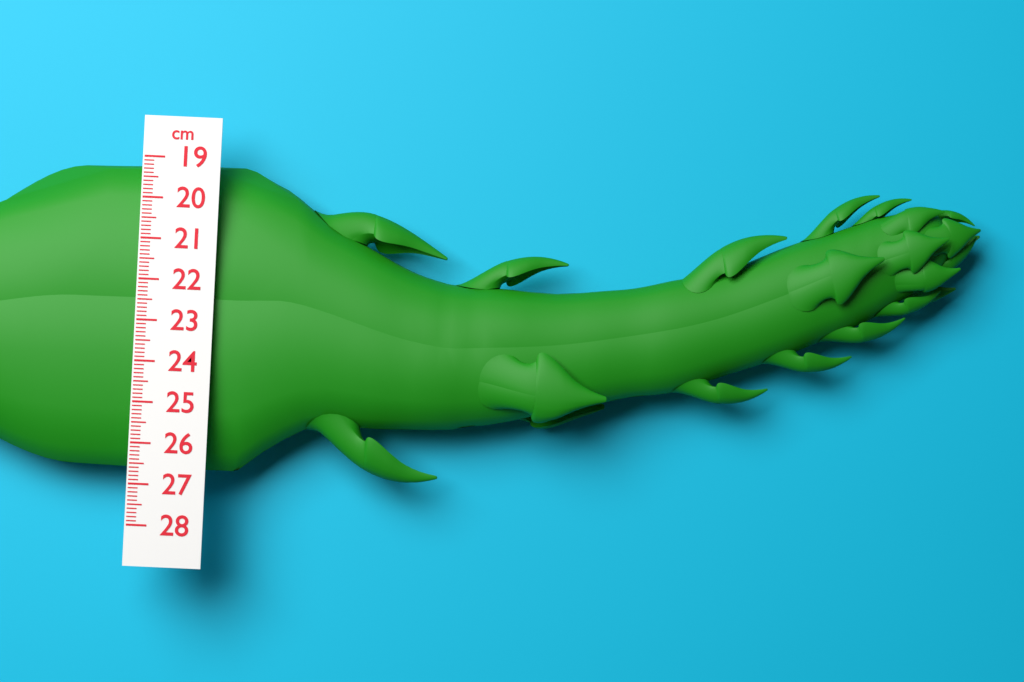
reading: 26.7 cm
